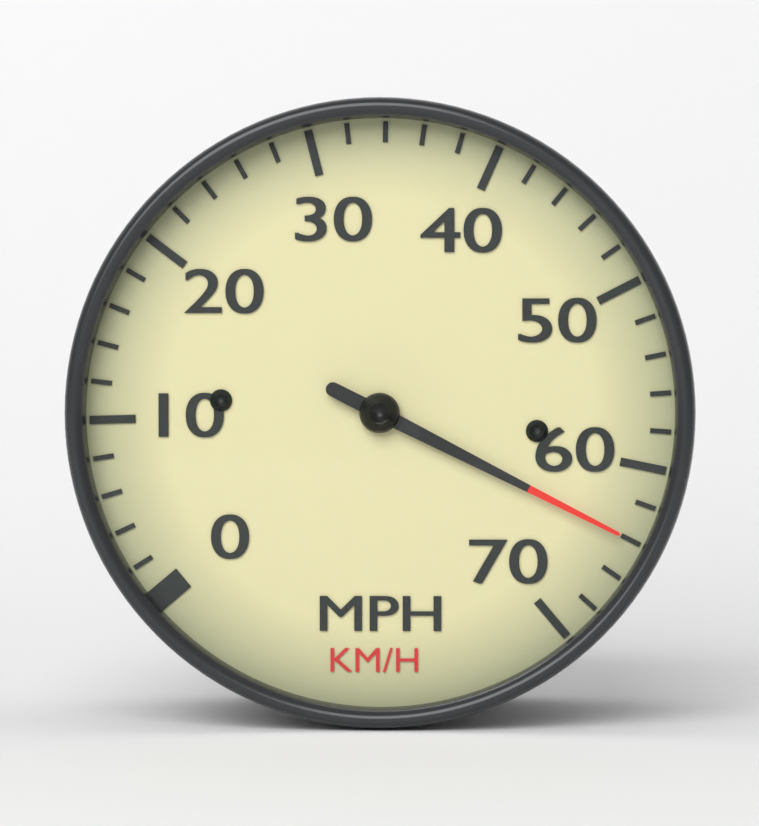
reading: 64 mph
